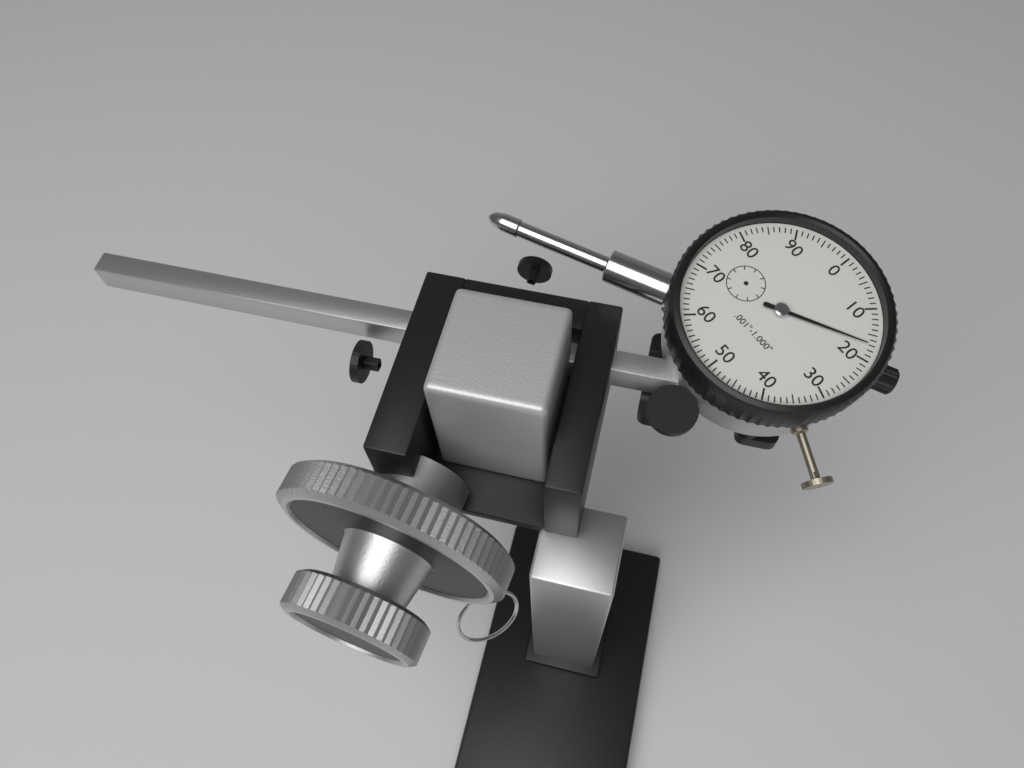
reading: 0.017 in
